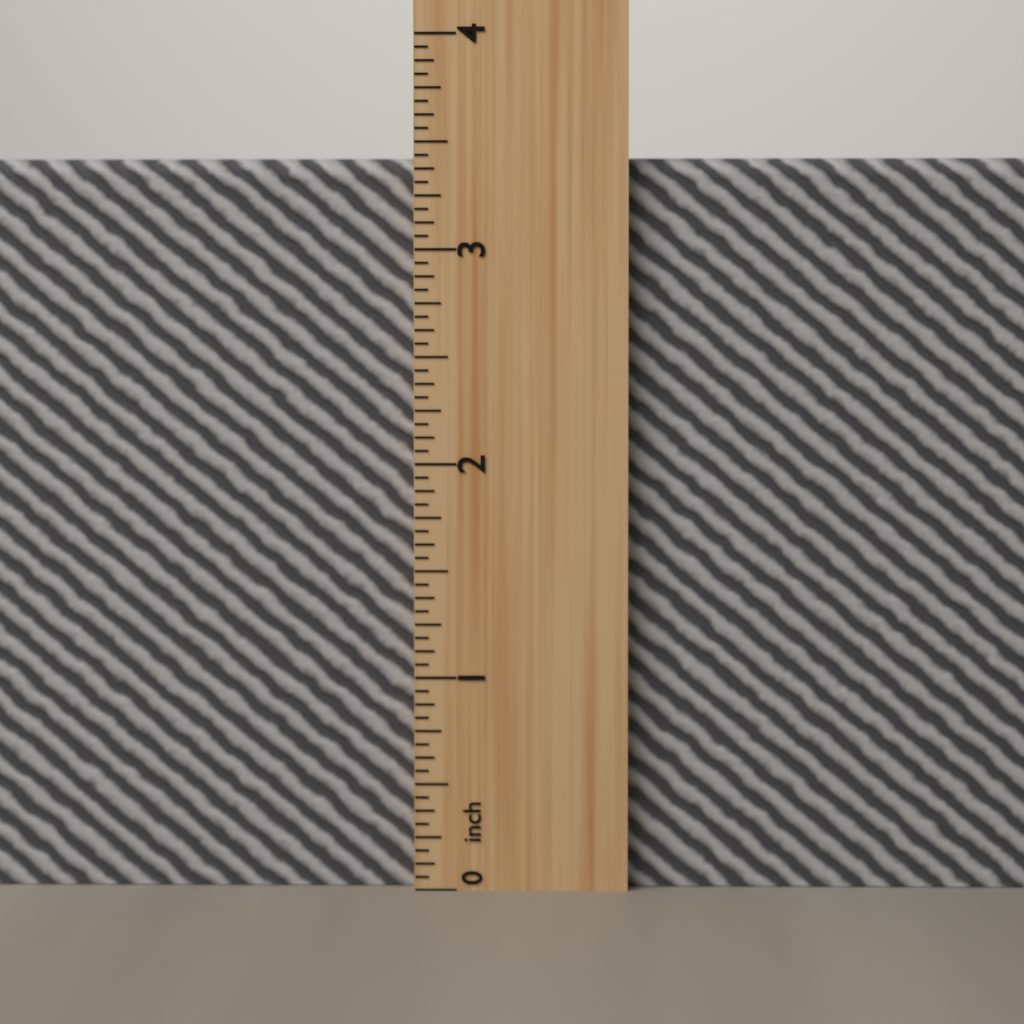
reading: 3.4375 inch
